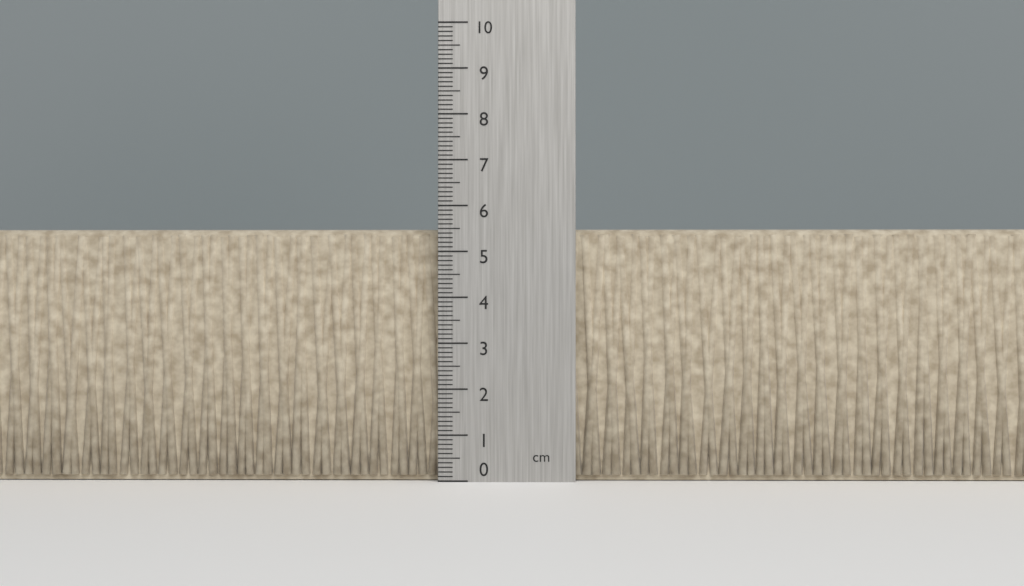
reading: 5.5 cm
